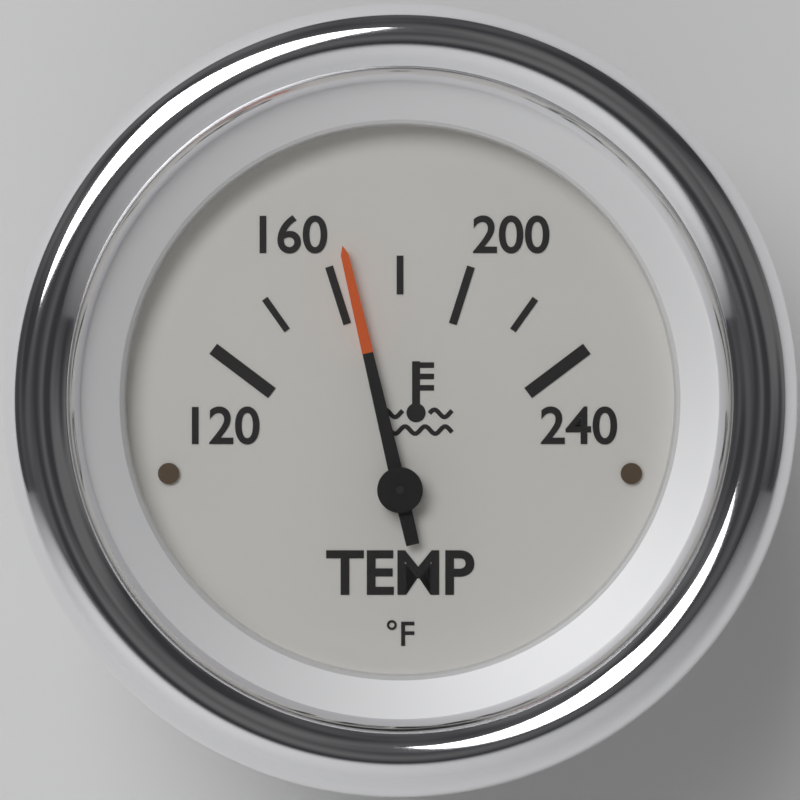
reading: 165 °F
